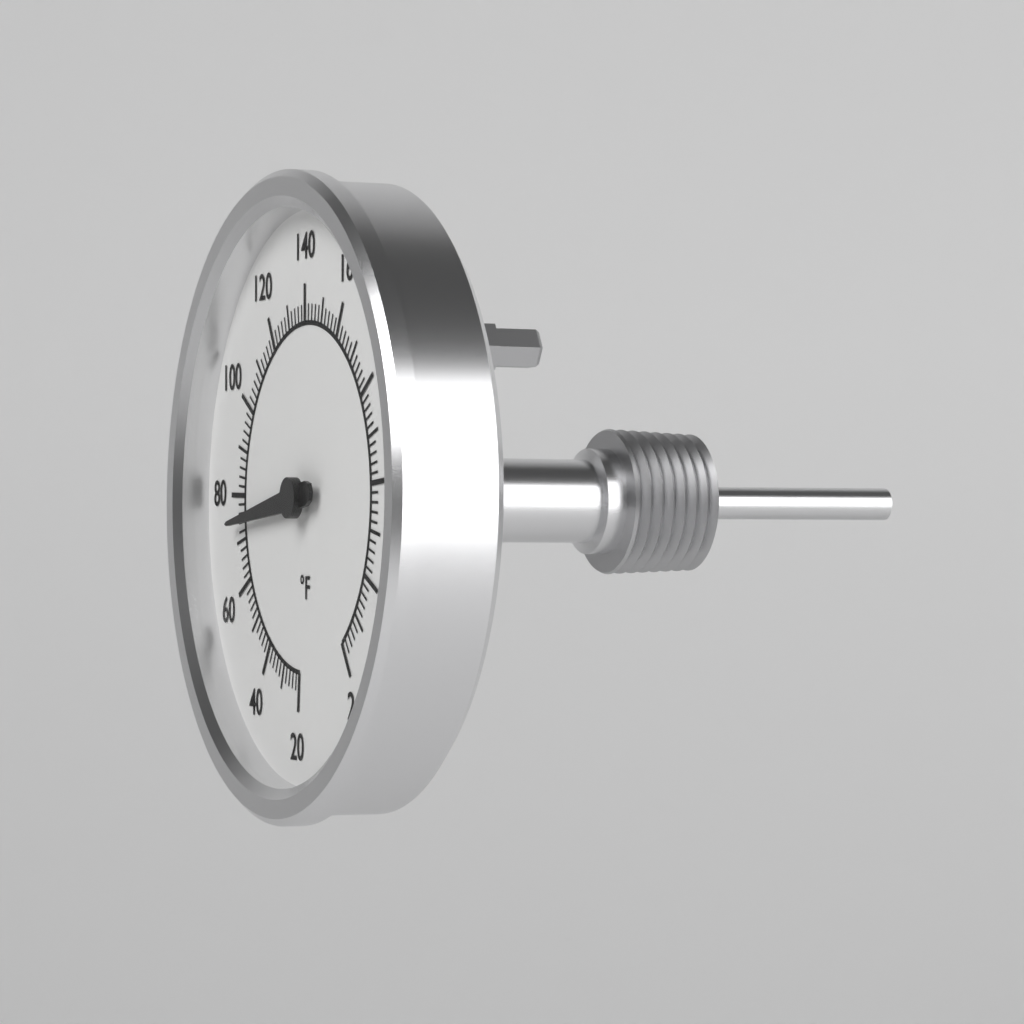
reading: 74 °F
